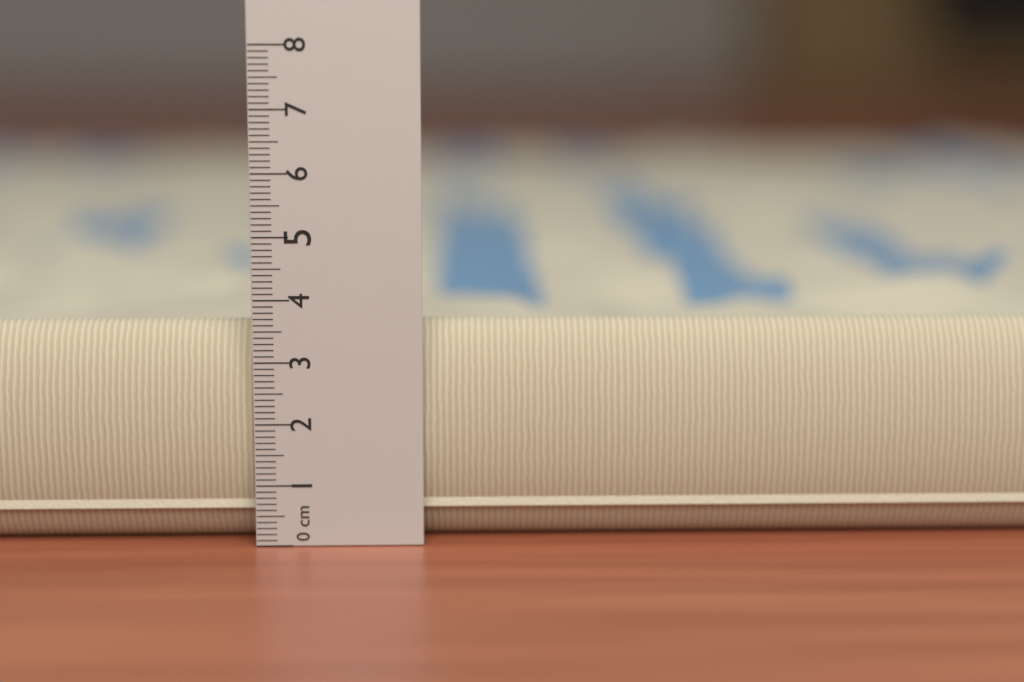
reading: 3.6 cm
